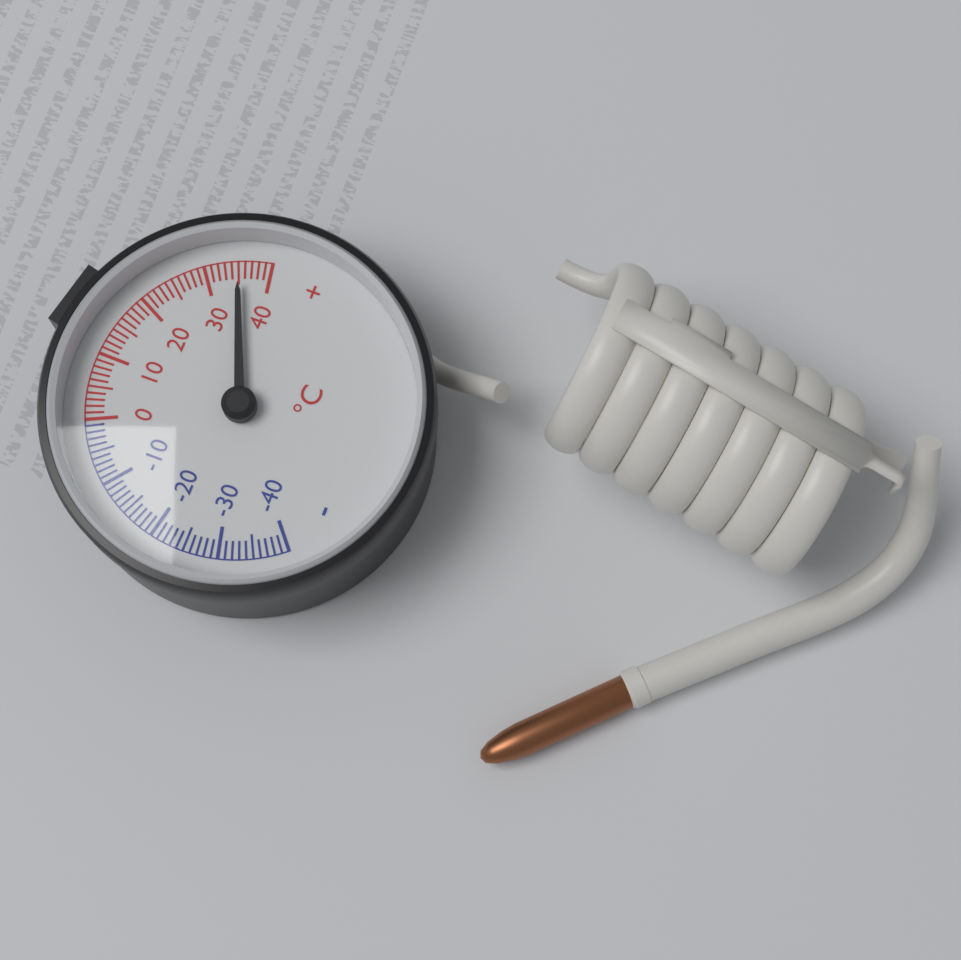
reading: 35 °C
